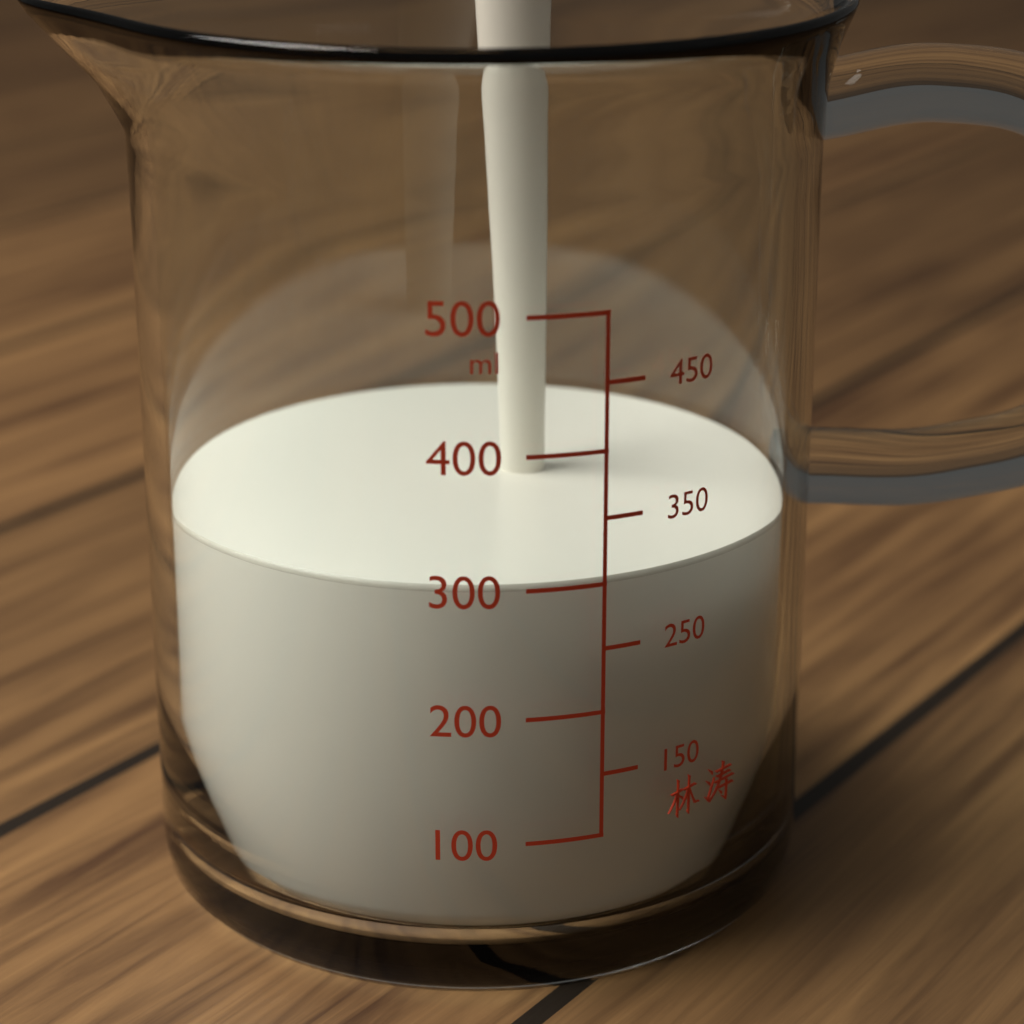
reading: 300 ml
